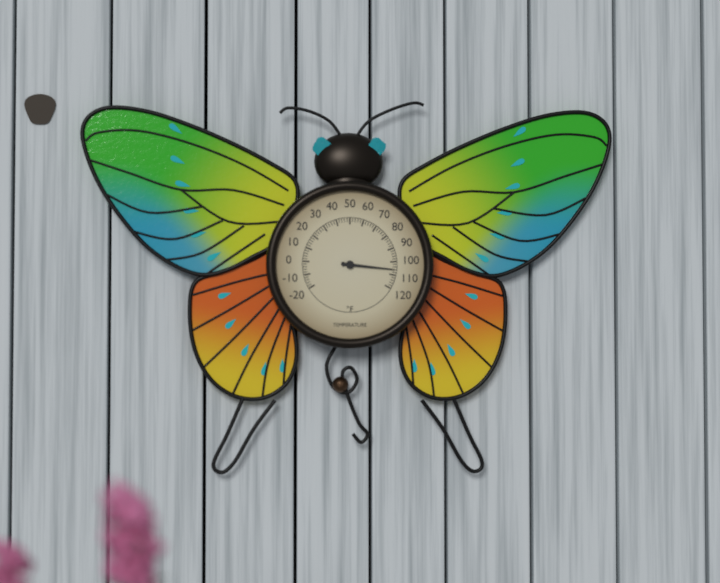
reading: 106 °F
